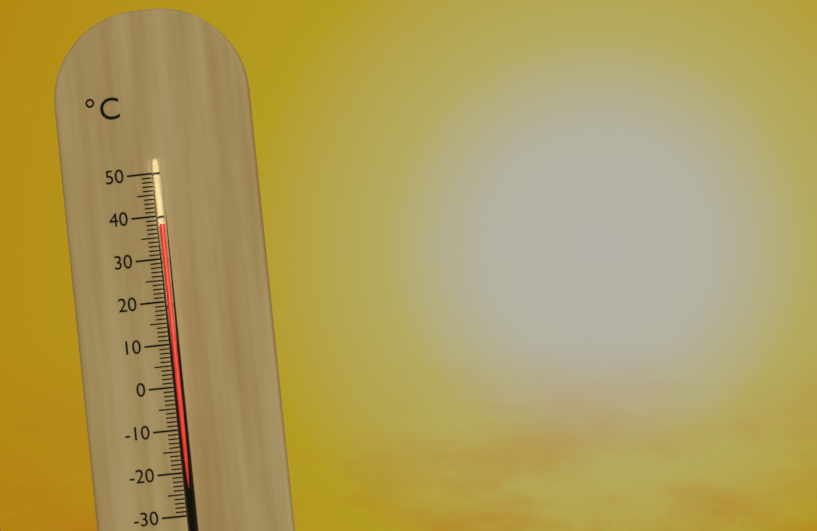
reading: 38 °C
